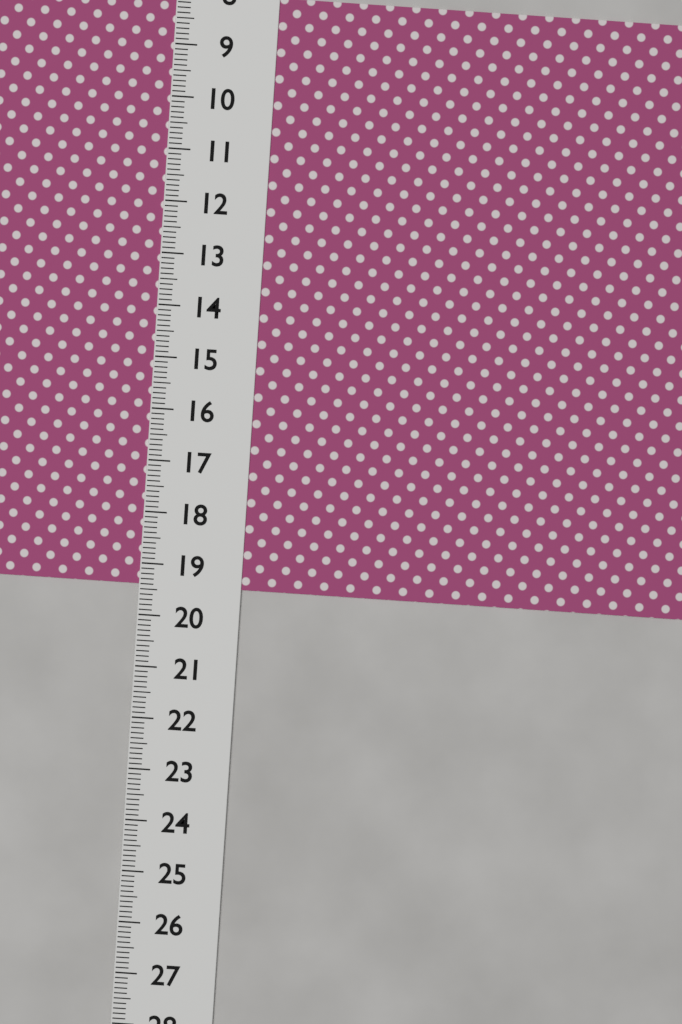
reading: 19.4 (no unit)
